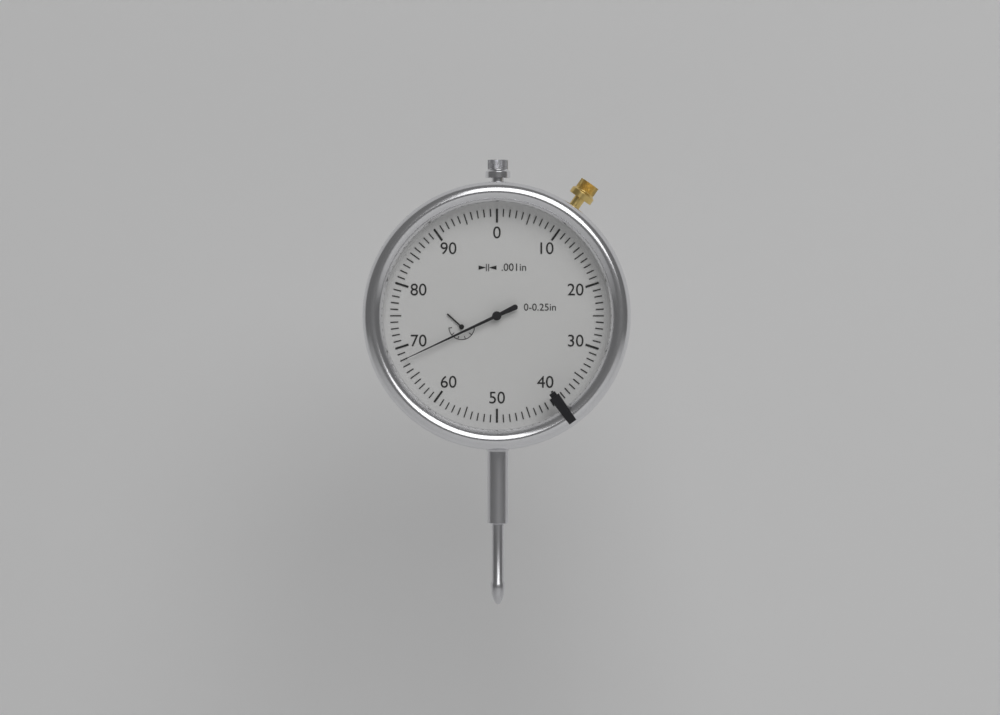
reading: 0.068 in
